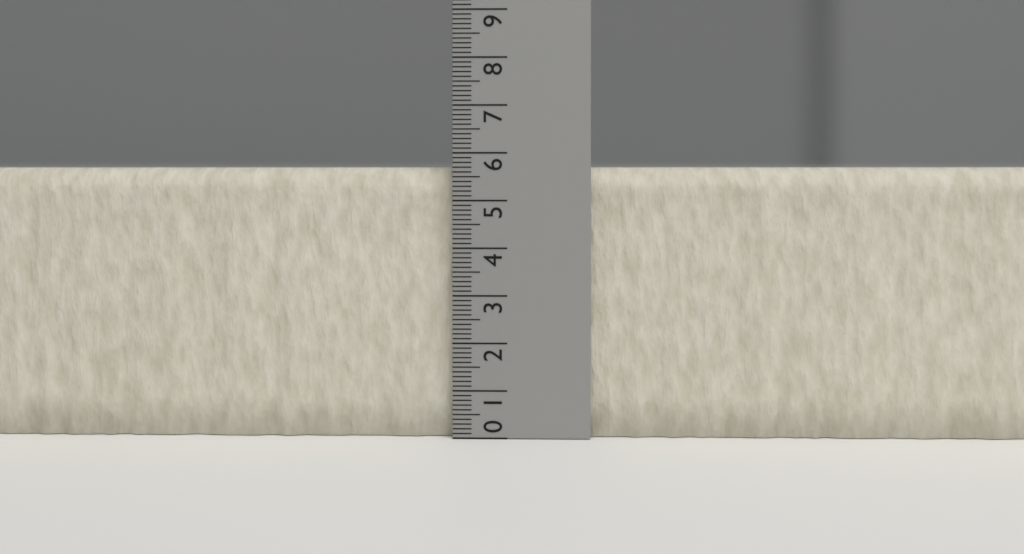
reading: 5.7 (no unit)
